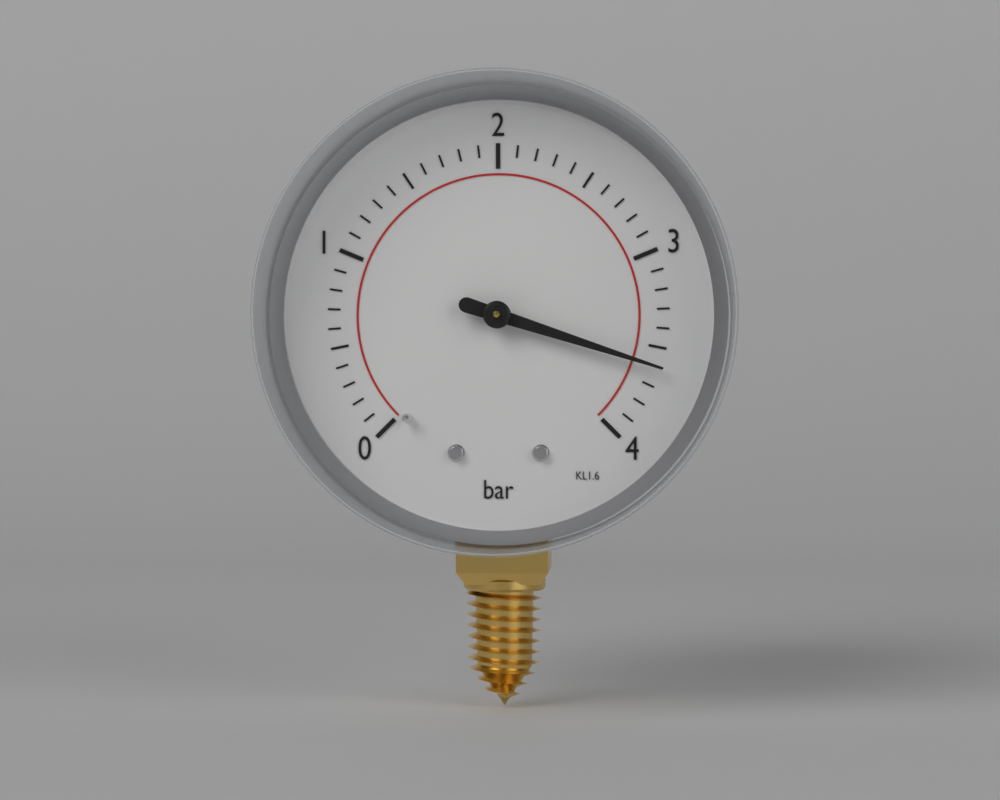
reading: 3.6 bar
